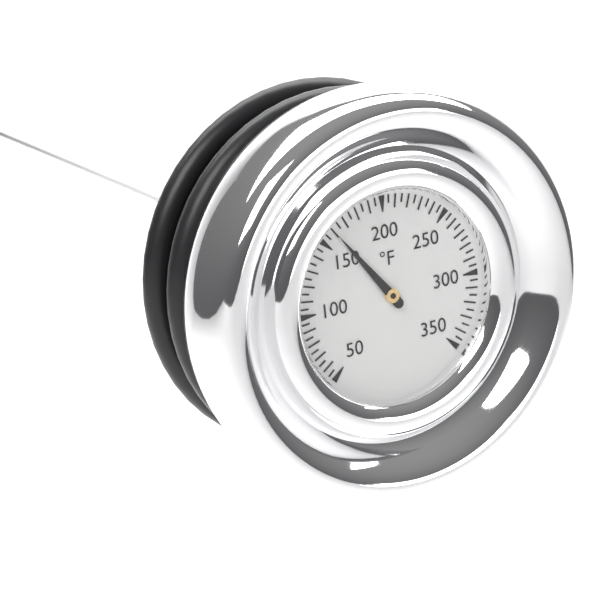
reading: 160 °F
